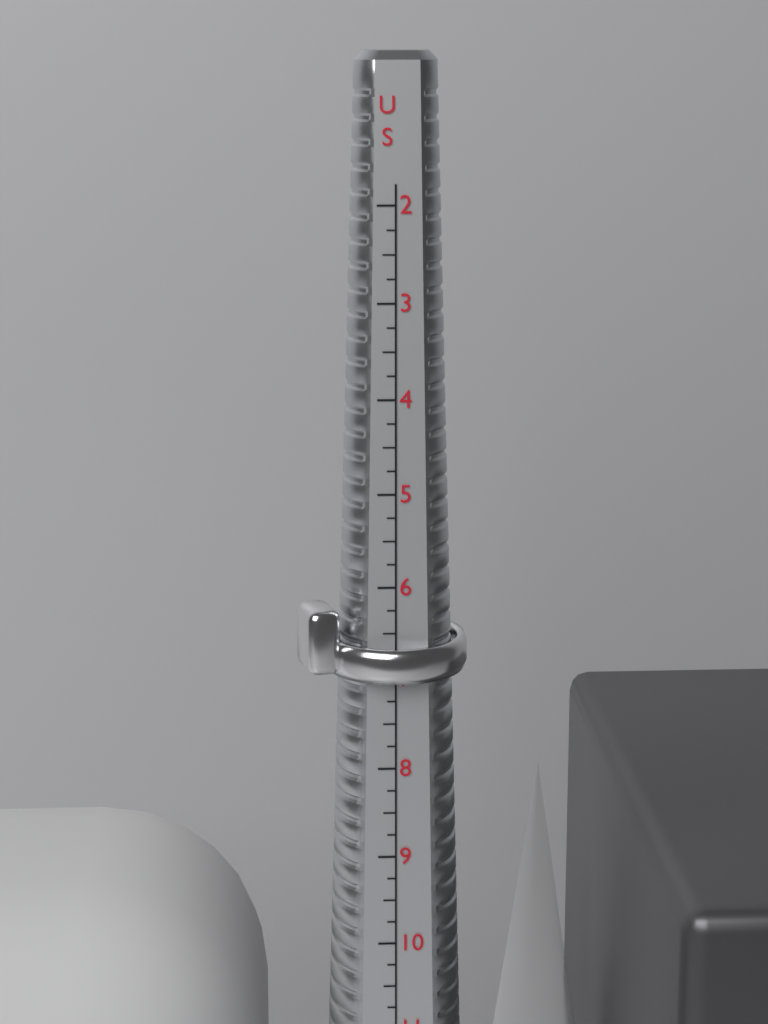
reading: 7.00 US
